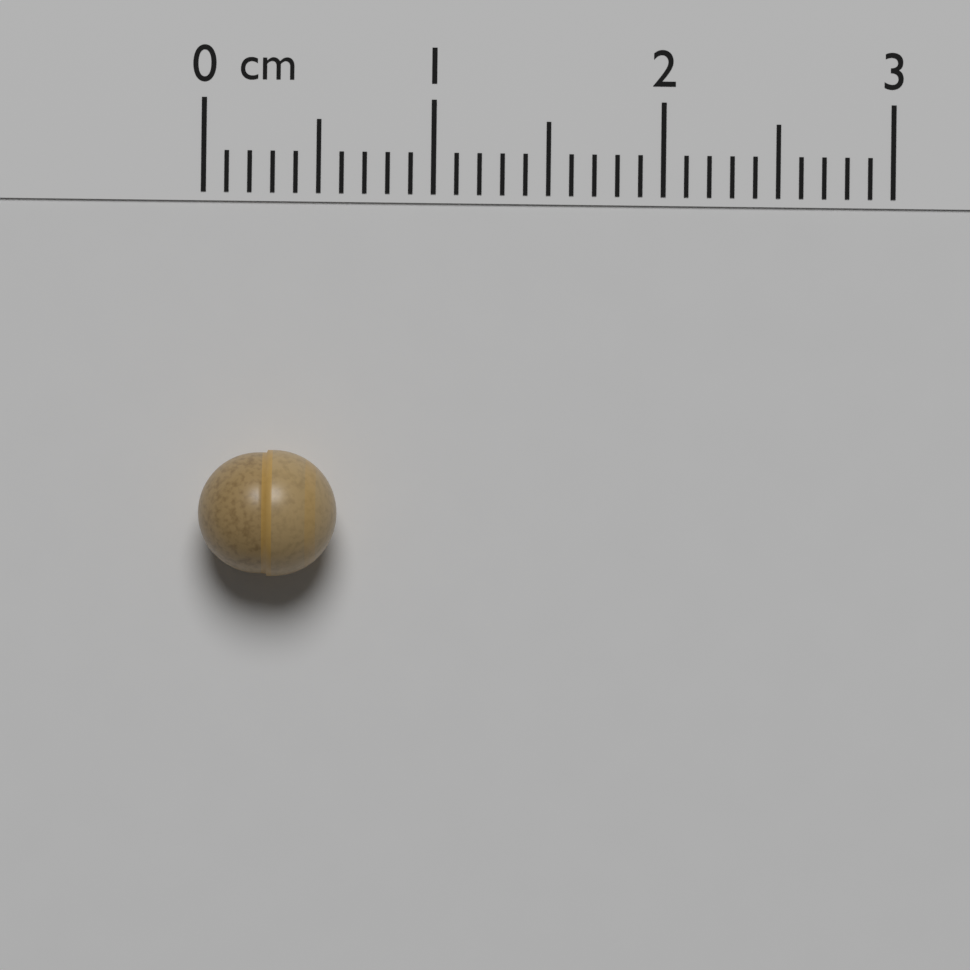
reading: 0.6 cm
